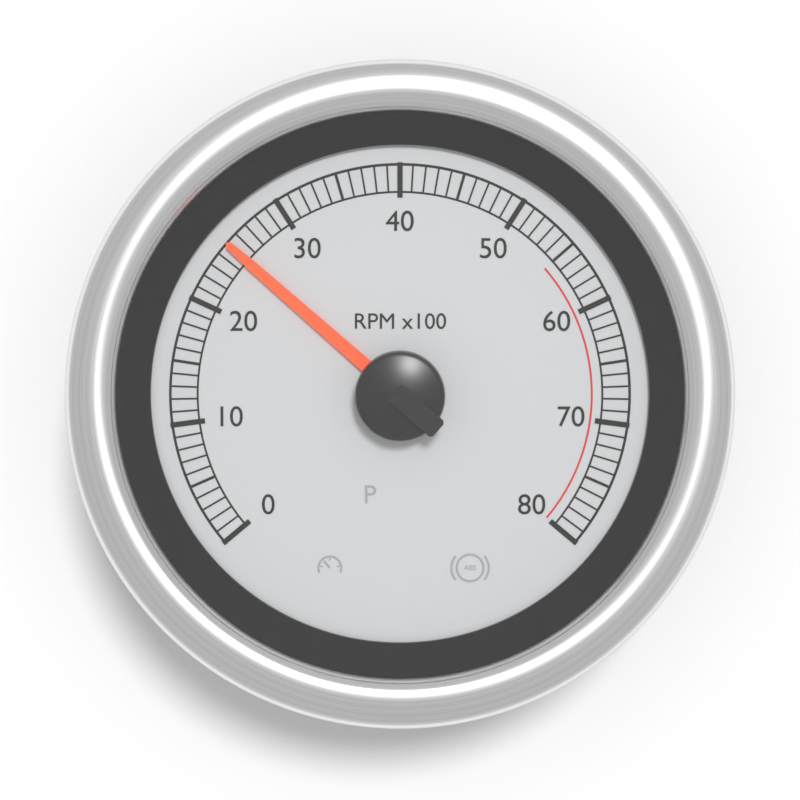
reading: 25 RPM x100
